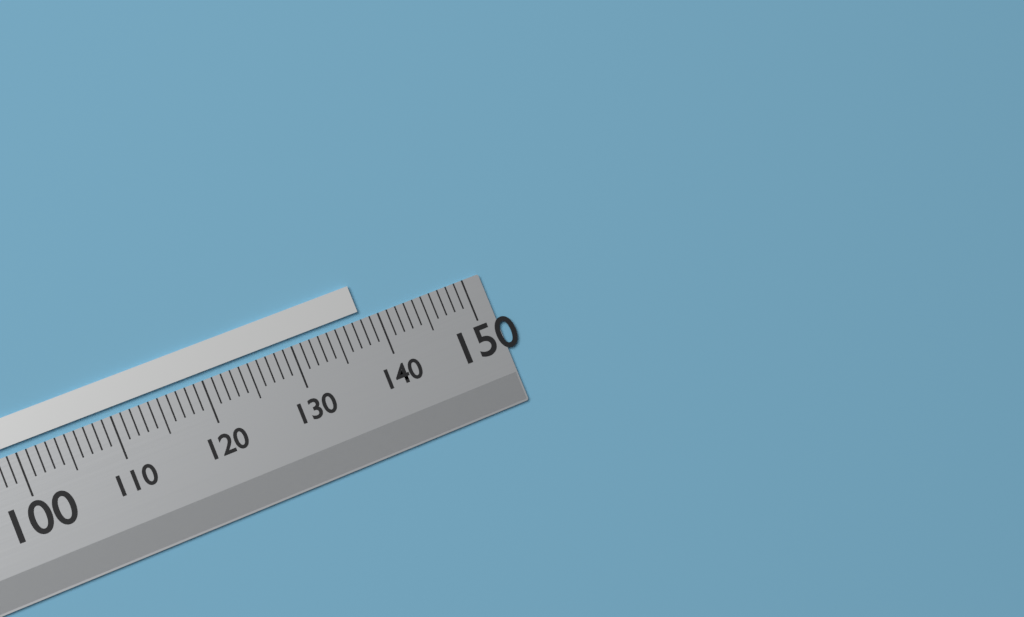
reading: 138 (no unit)
